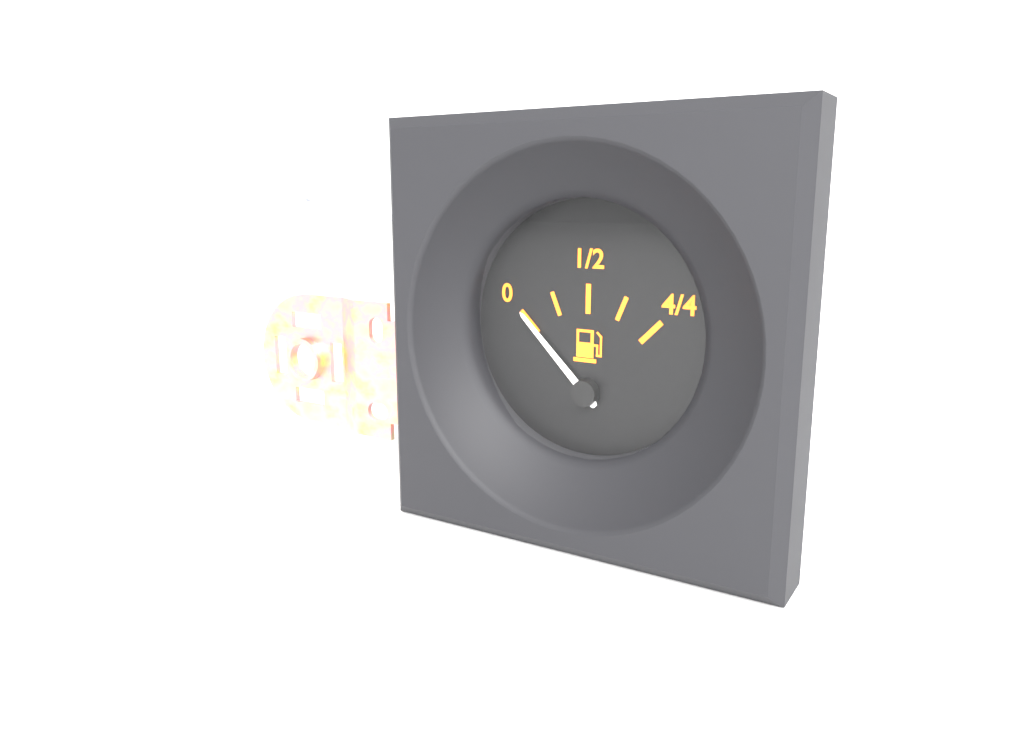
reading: 0.00 (no unit)
